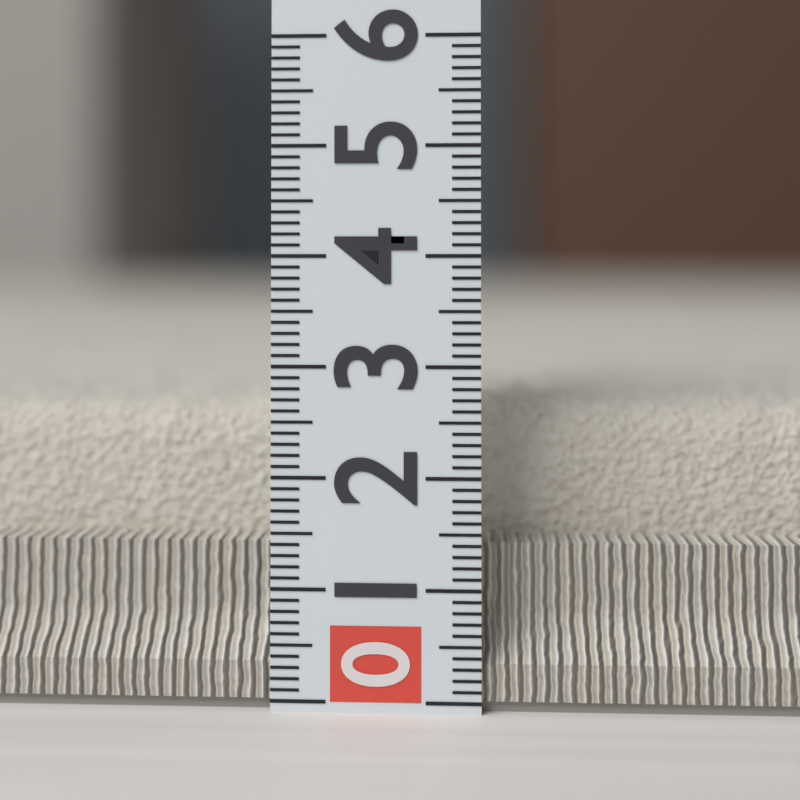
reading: 2.7 (no unit)
